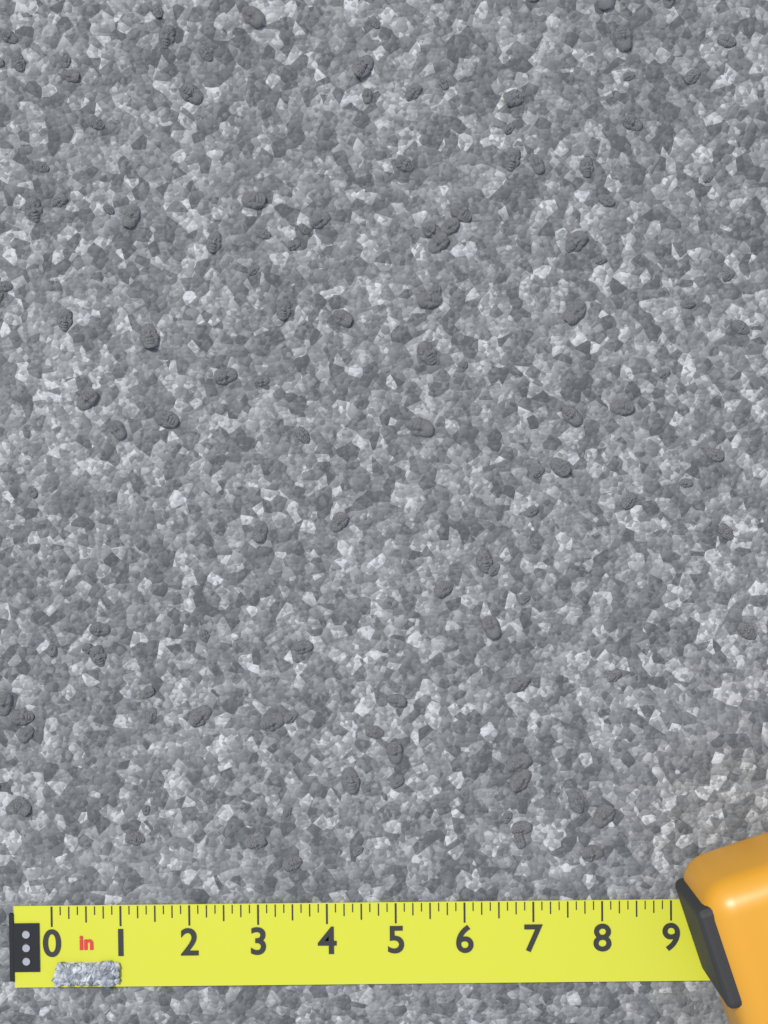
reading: 1.000 in
